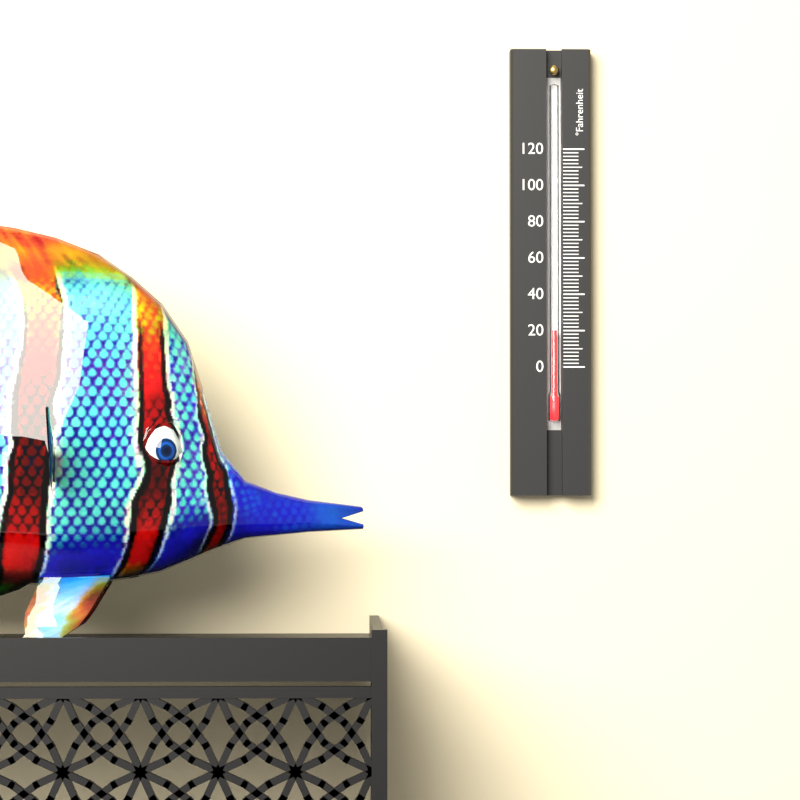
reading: 20 °F
